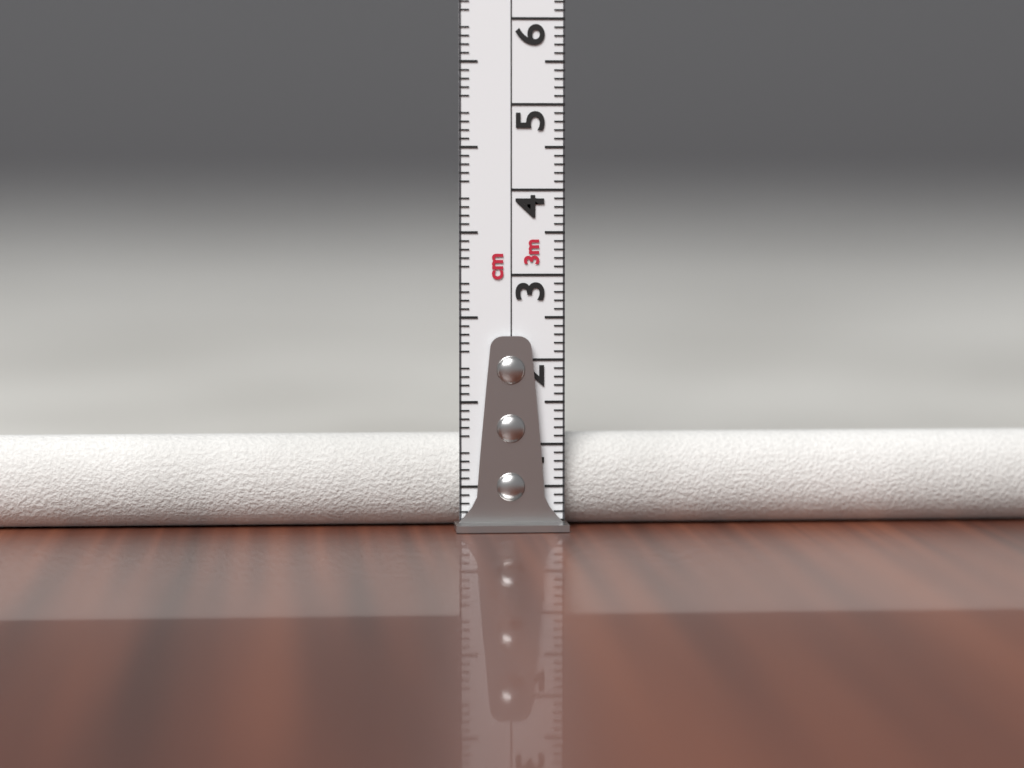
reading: 1.1 cm
